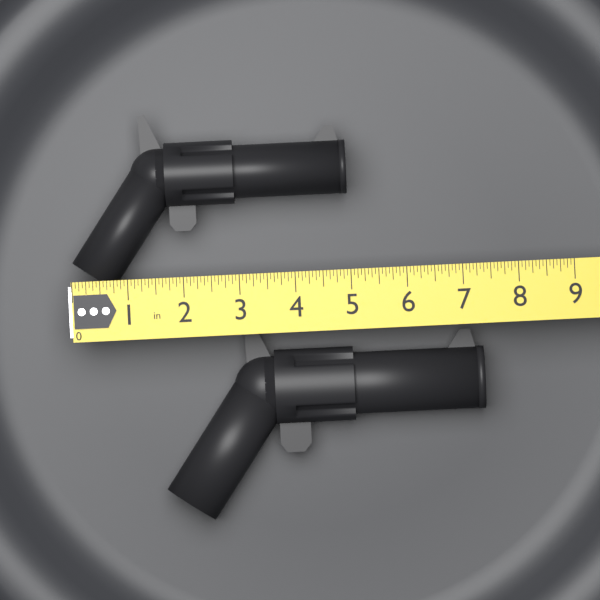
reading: 5.0000 in
